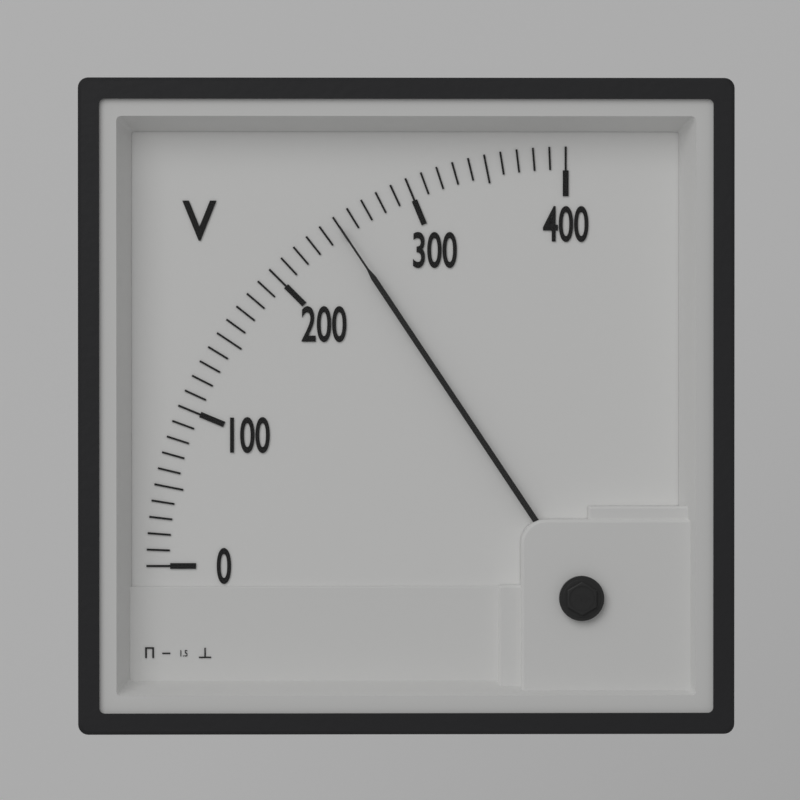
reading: 250 V
